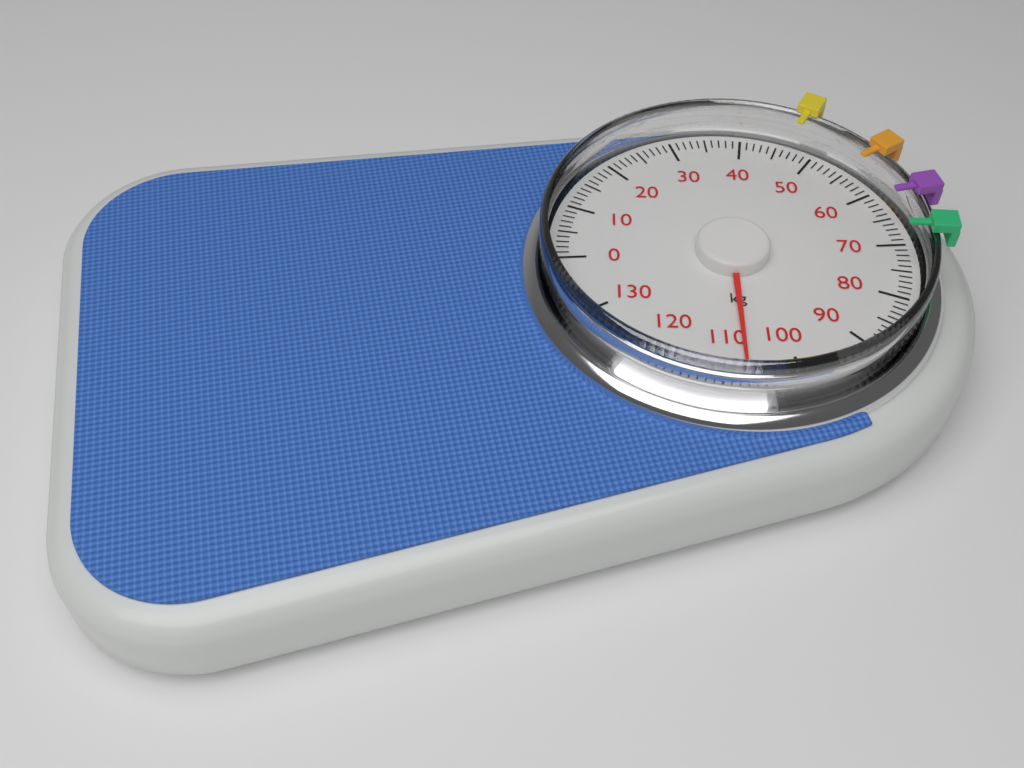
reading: 107 kg
